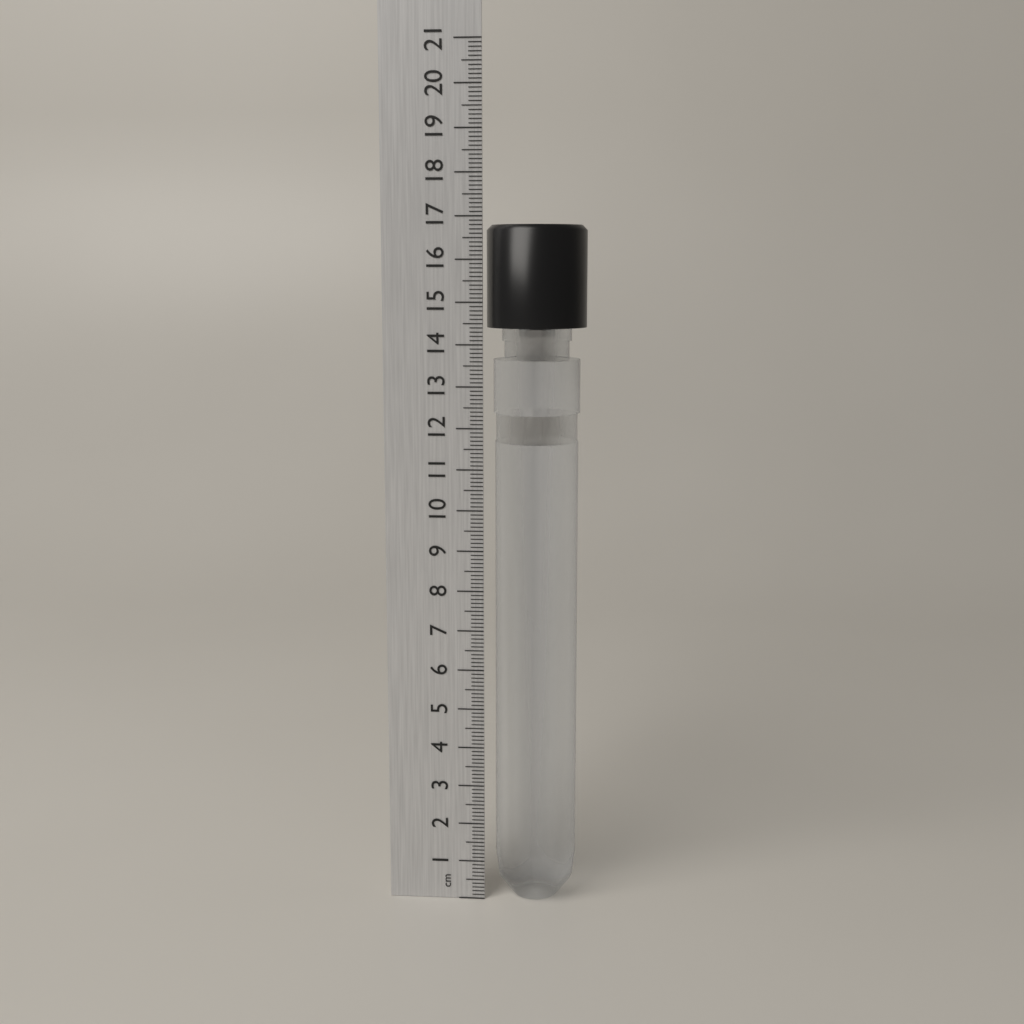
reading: 16.8 cm
